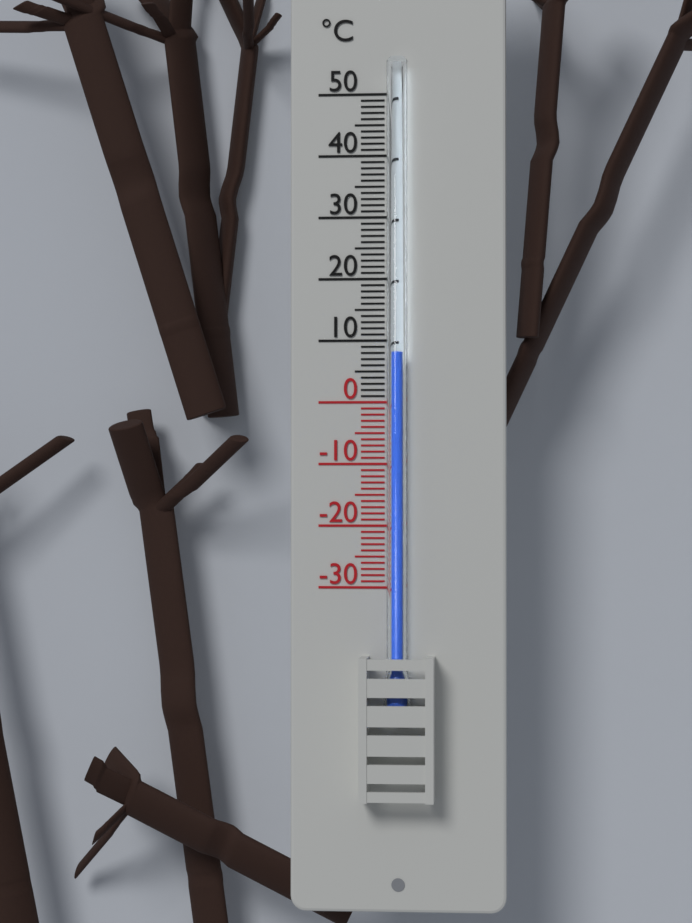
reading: 8 °C
